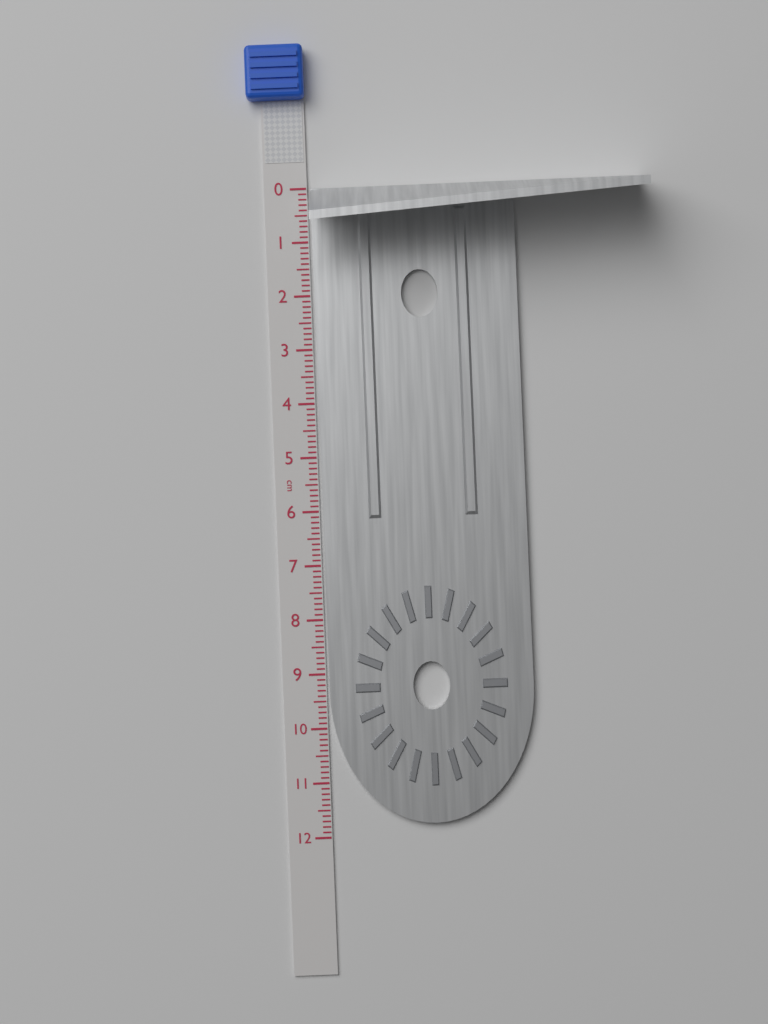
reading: 11.8 cm
